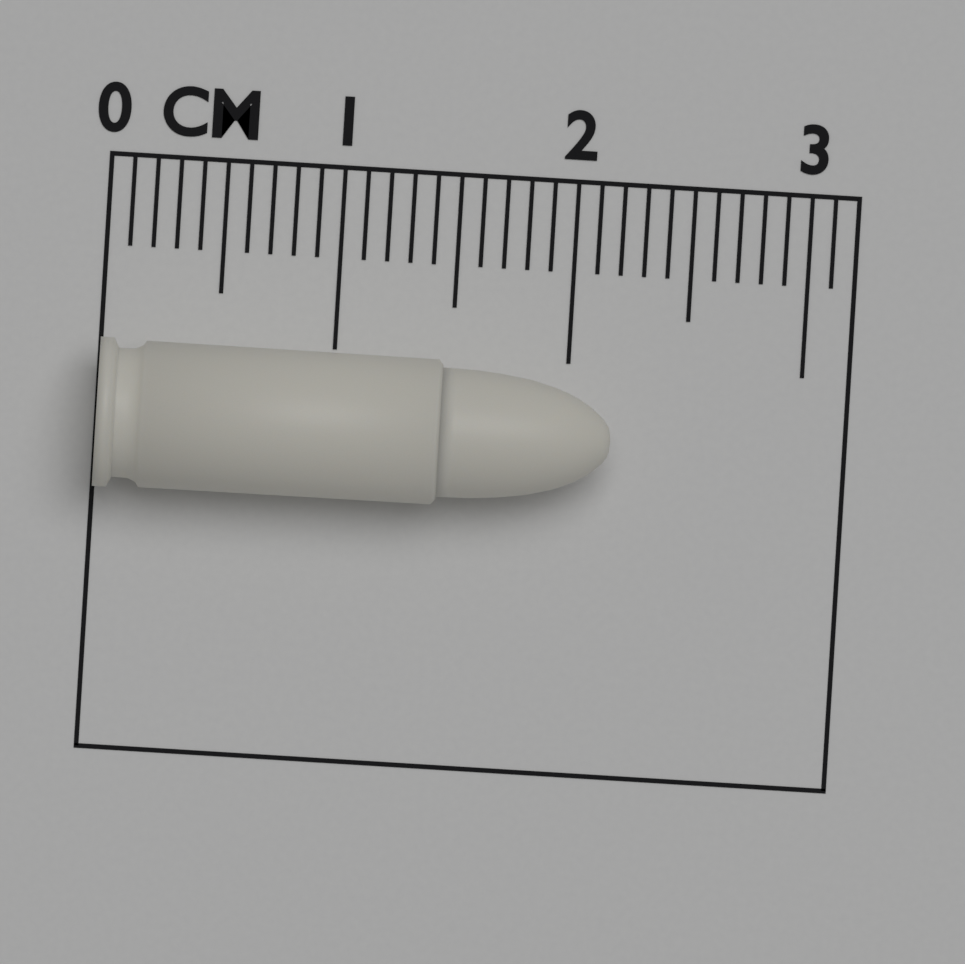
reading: 2.2 cm
